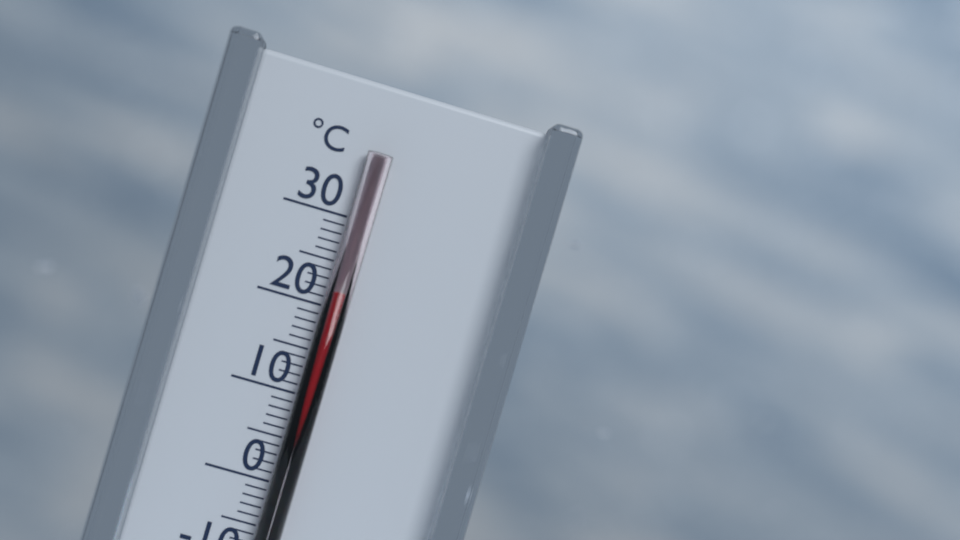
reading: 22 °C
